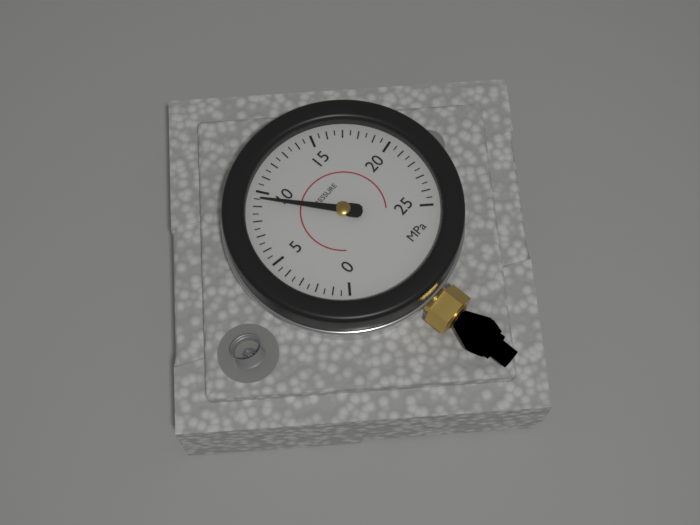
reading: 9.5 MPa
